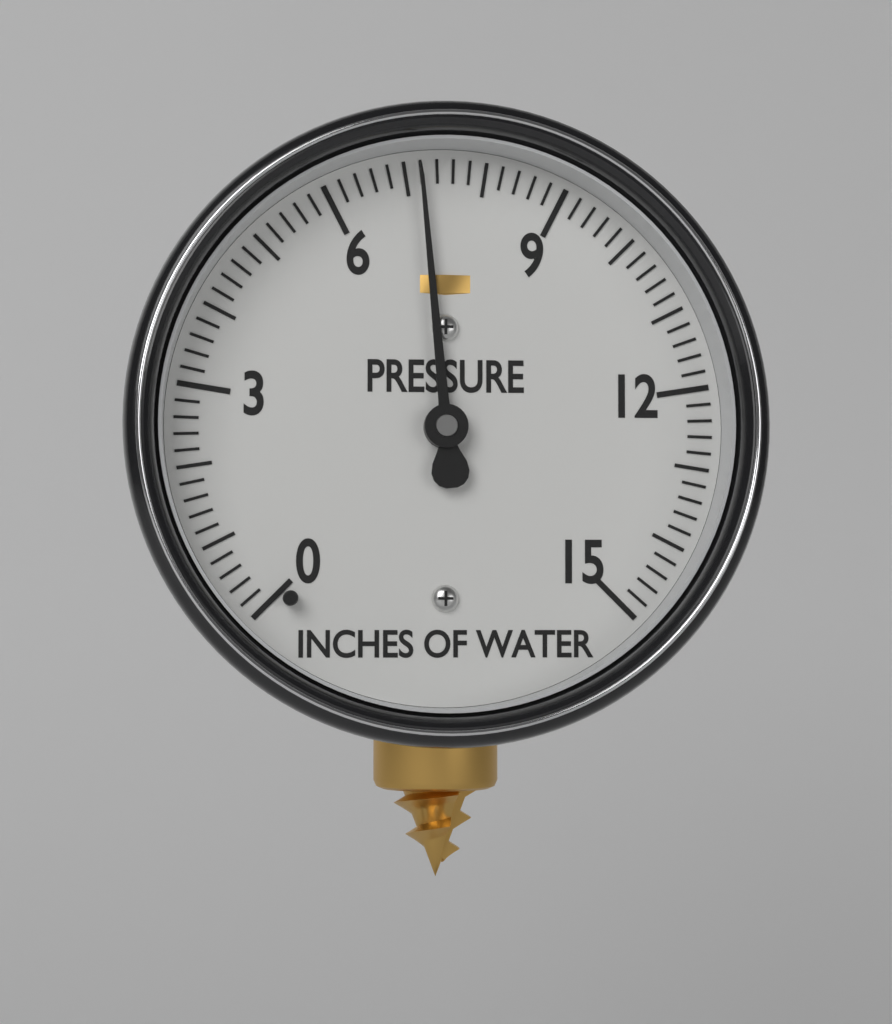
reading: 7.2 inches of water
